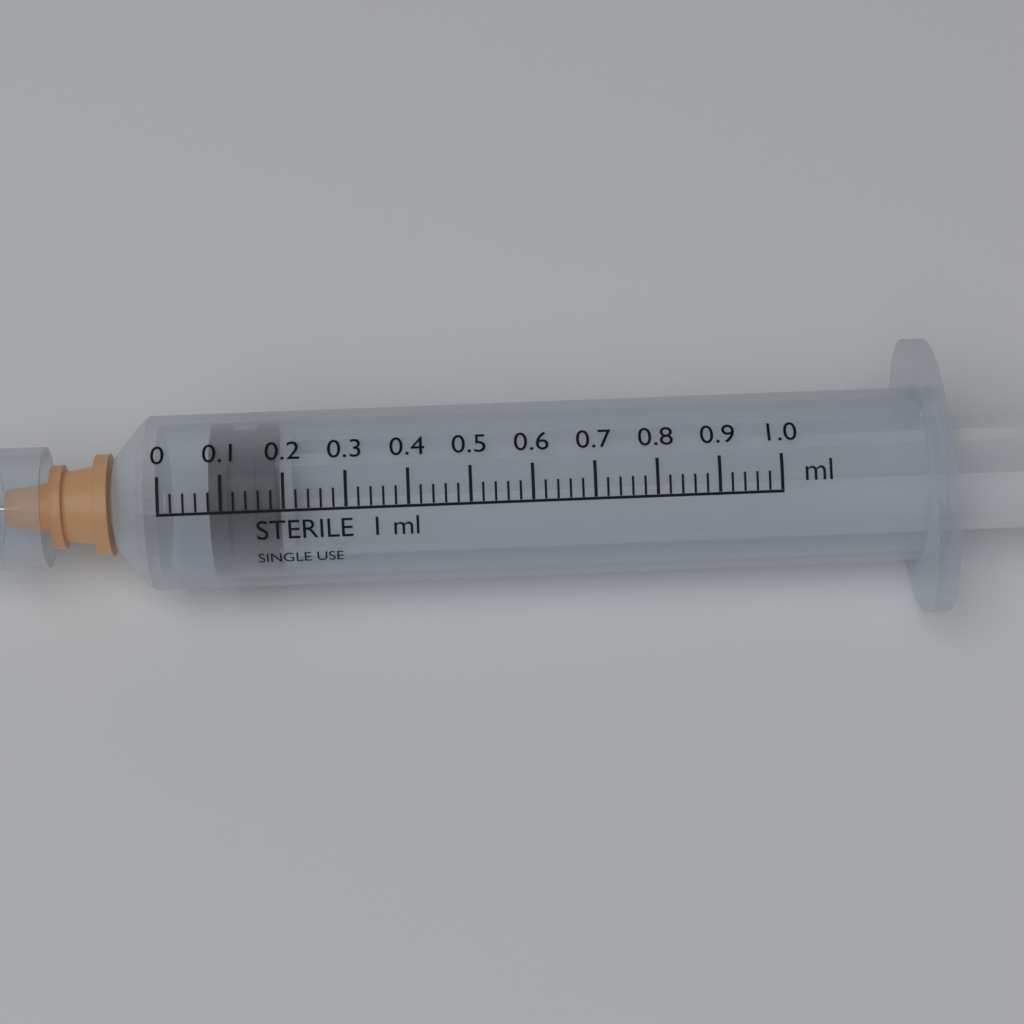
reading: 0.08 ml
